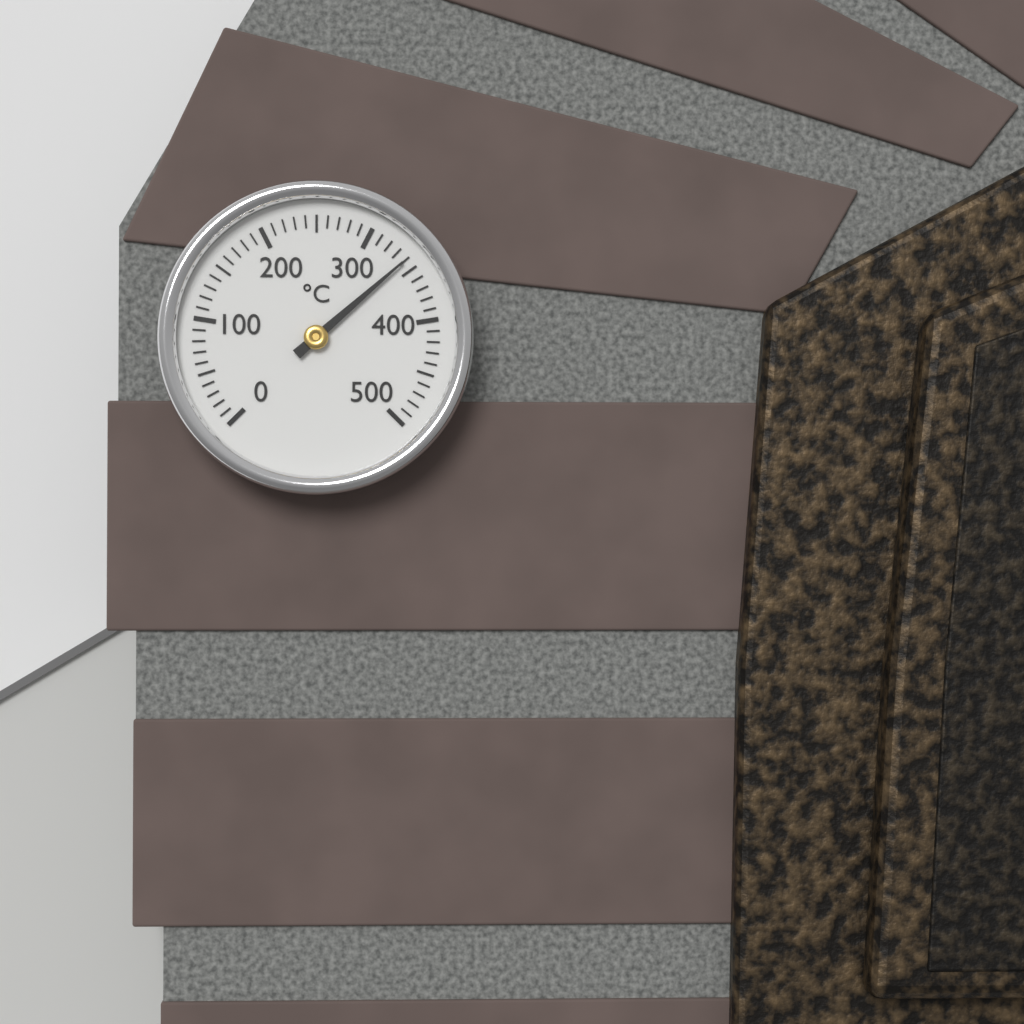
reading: 340 °C
